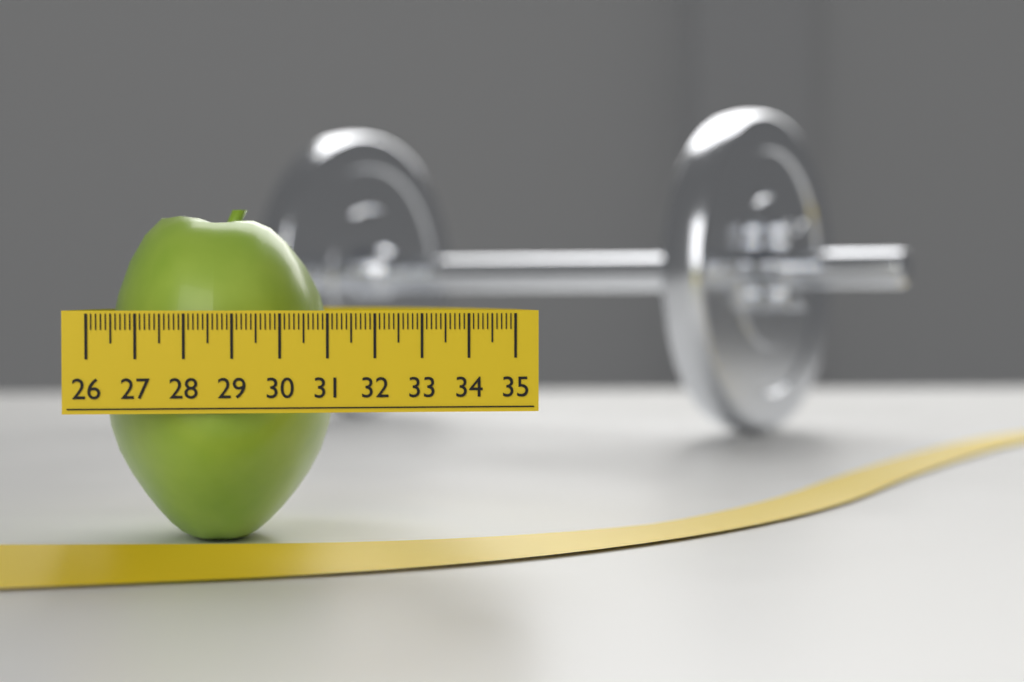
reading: 31.2 (no unit)
